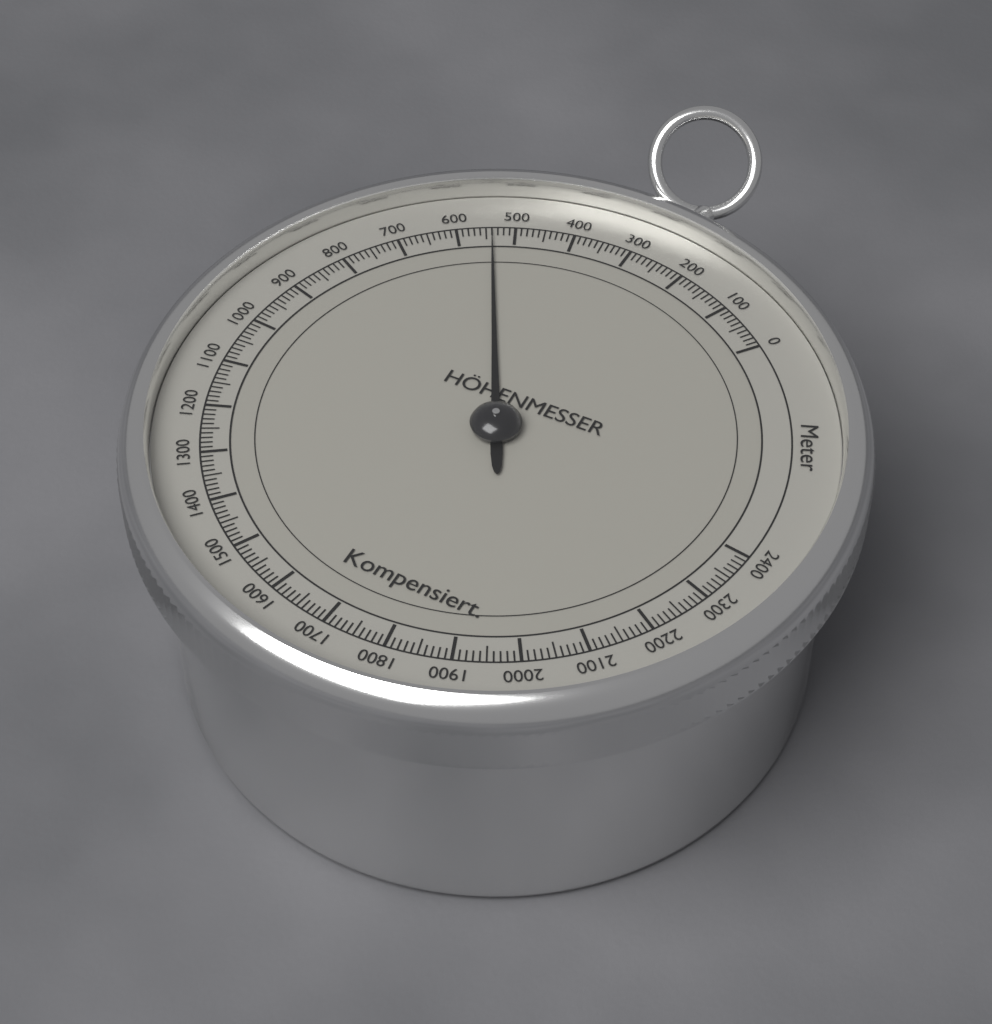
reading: 540 m
